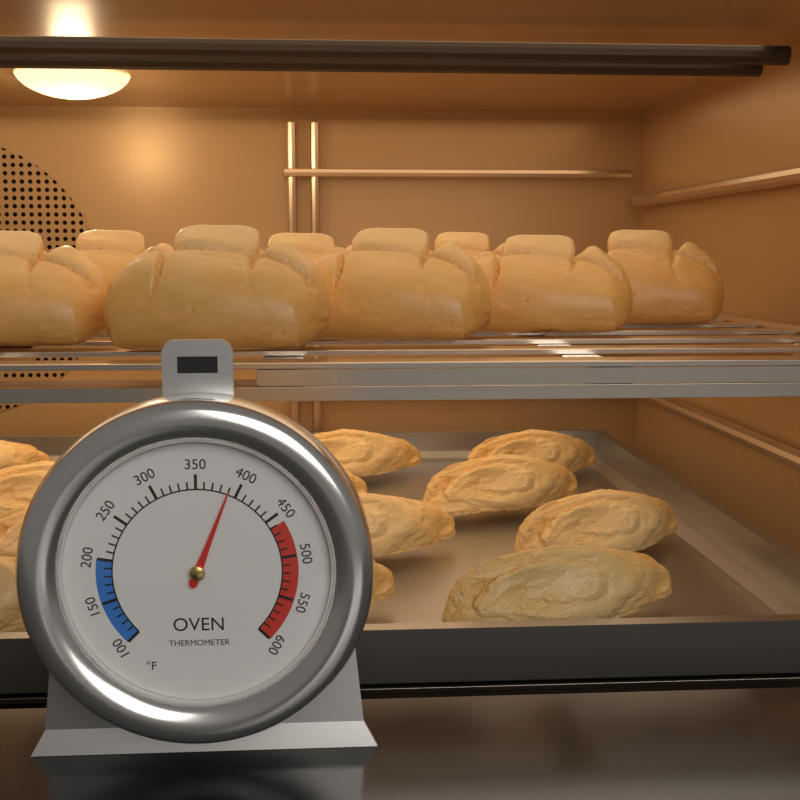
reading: 390 °F
